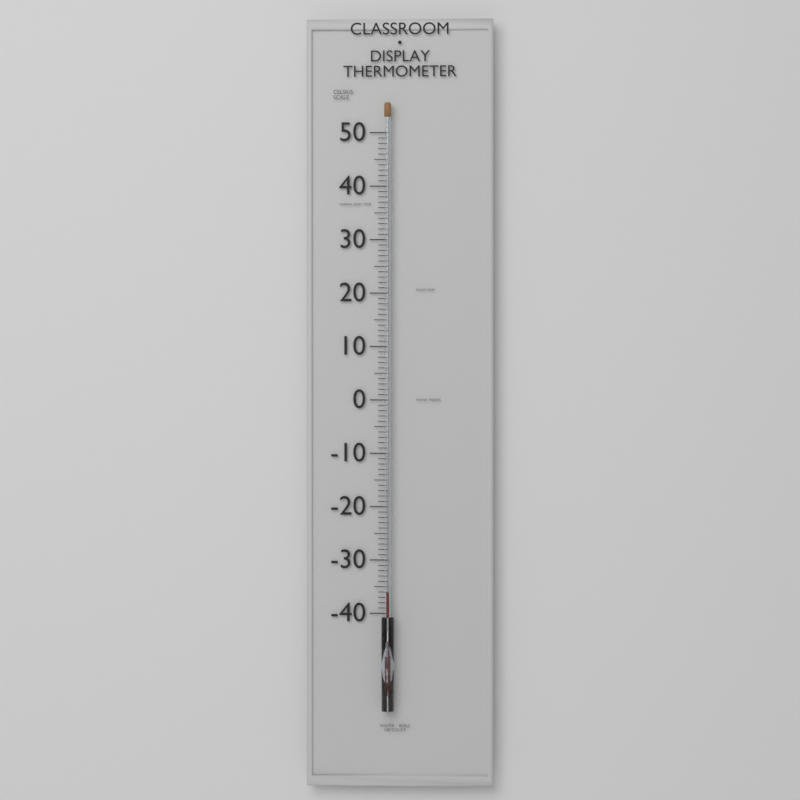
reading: -36 °C
